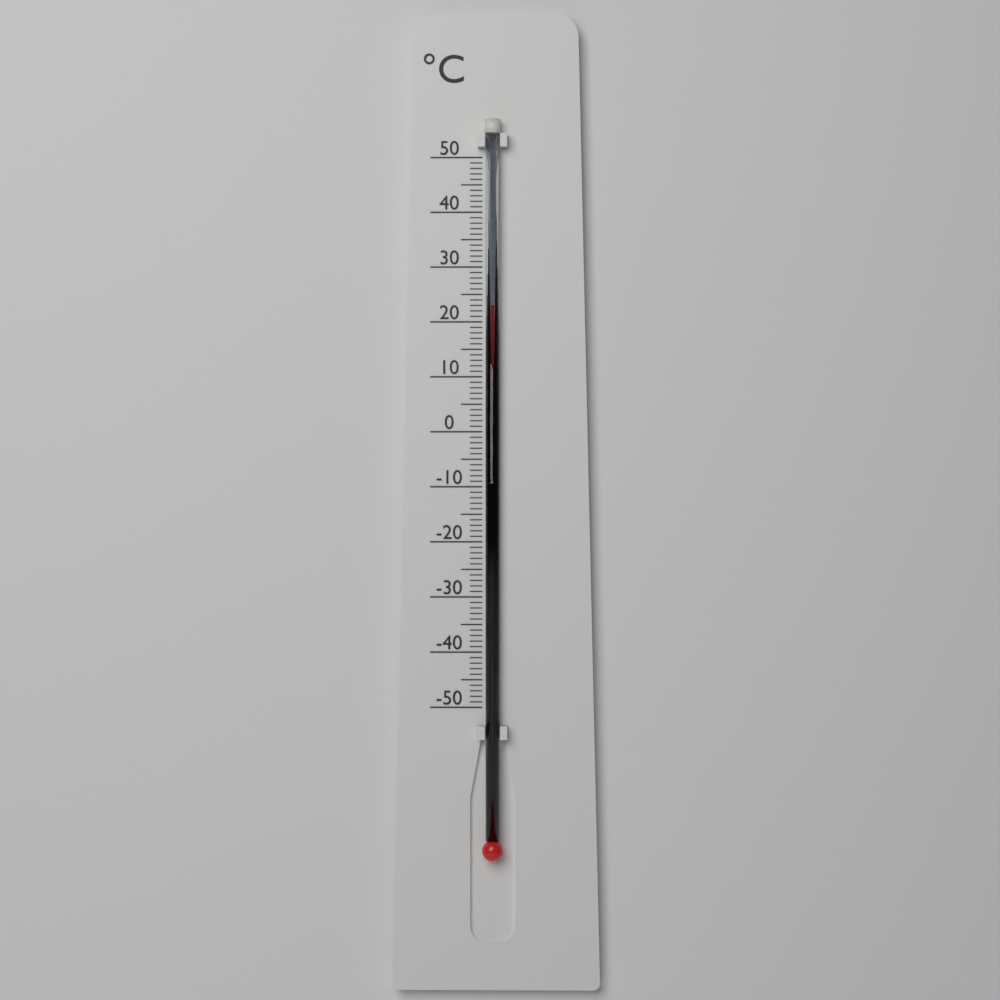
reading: 23 °C
